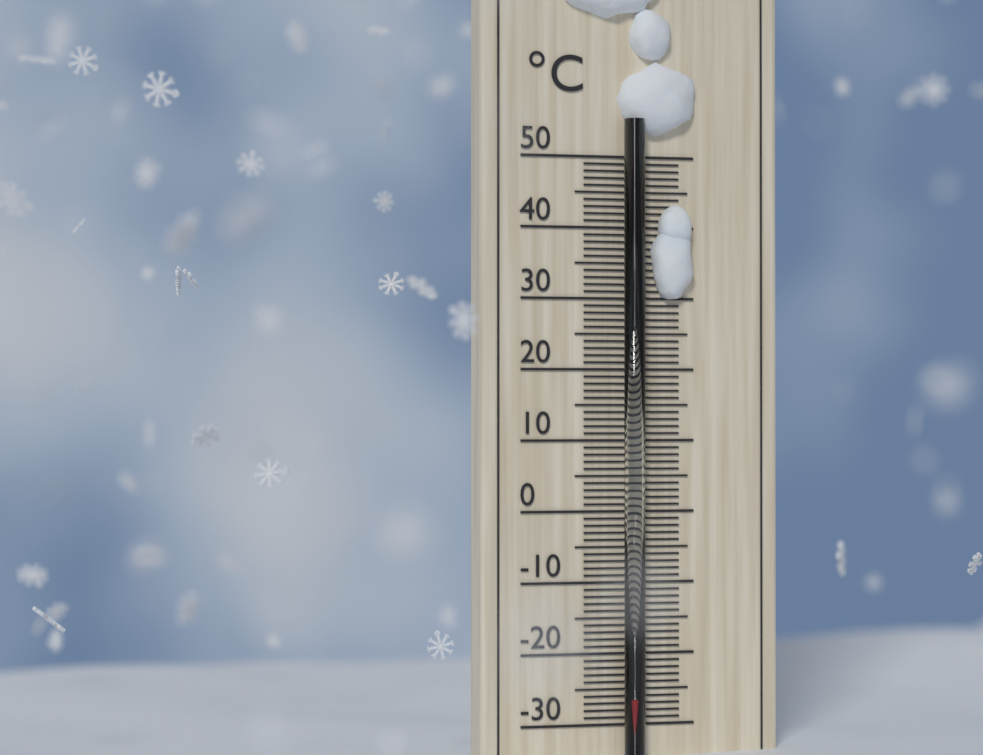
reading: -26 °C
